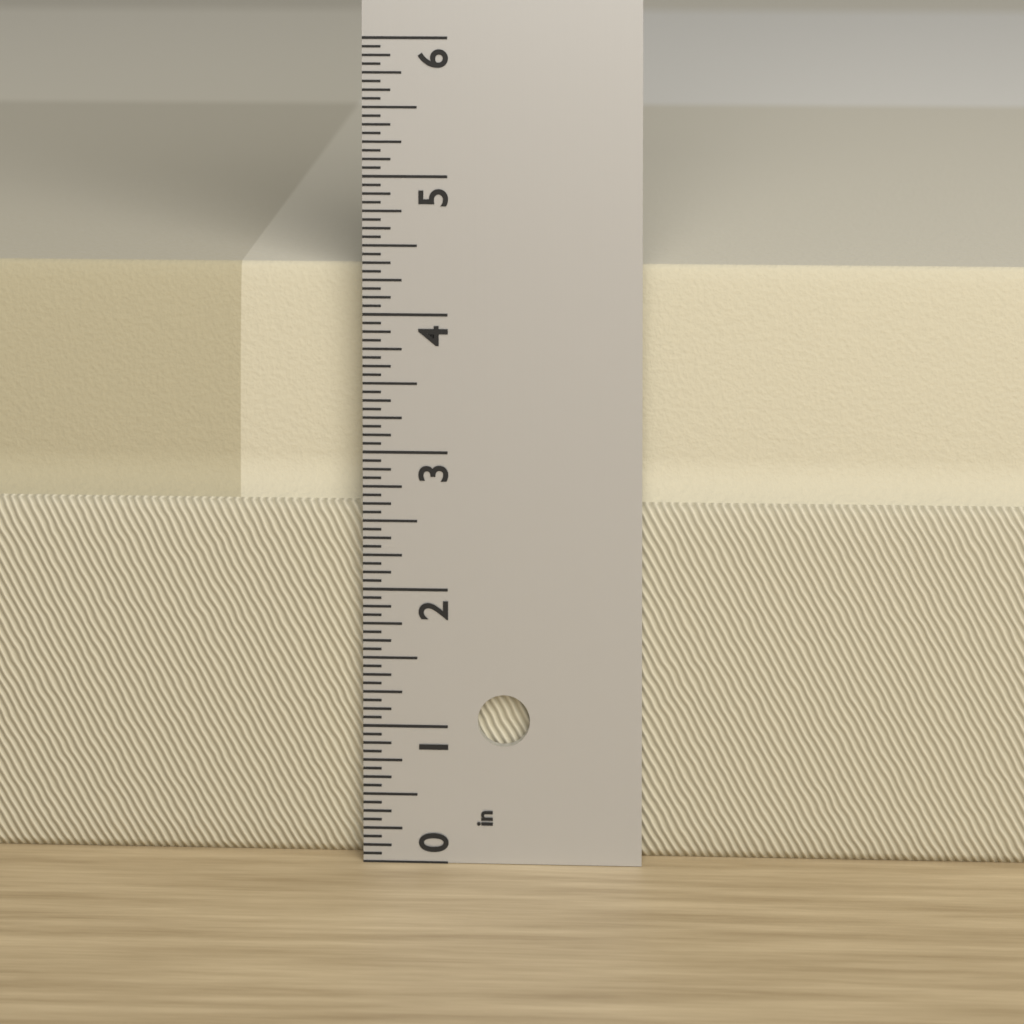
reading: 4.3125 in
